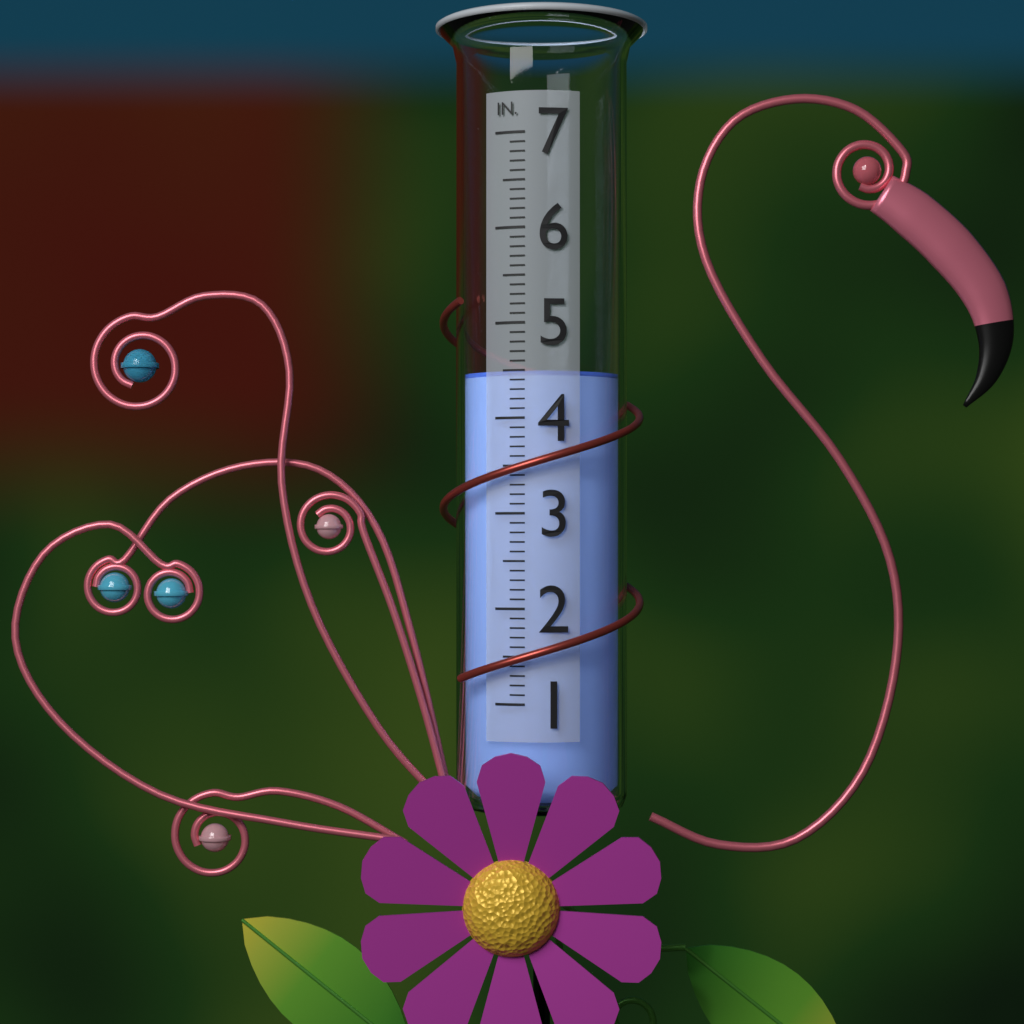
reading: 4.5 in
